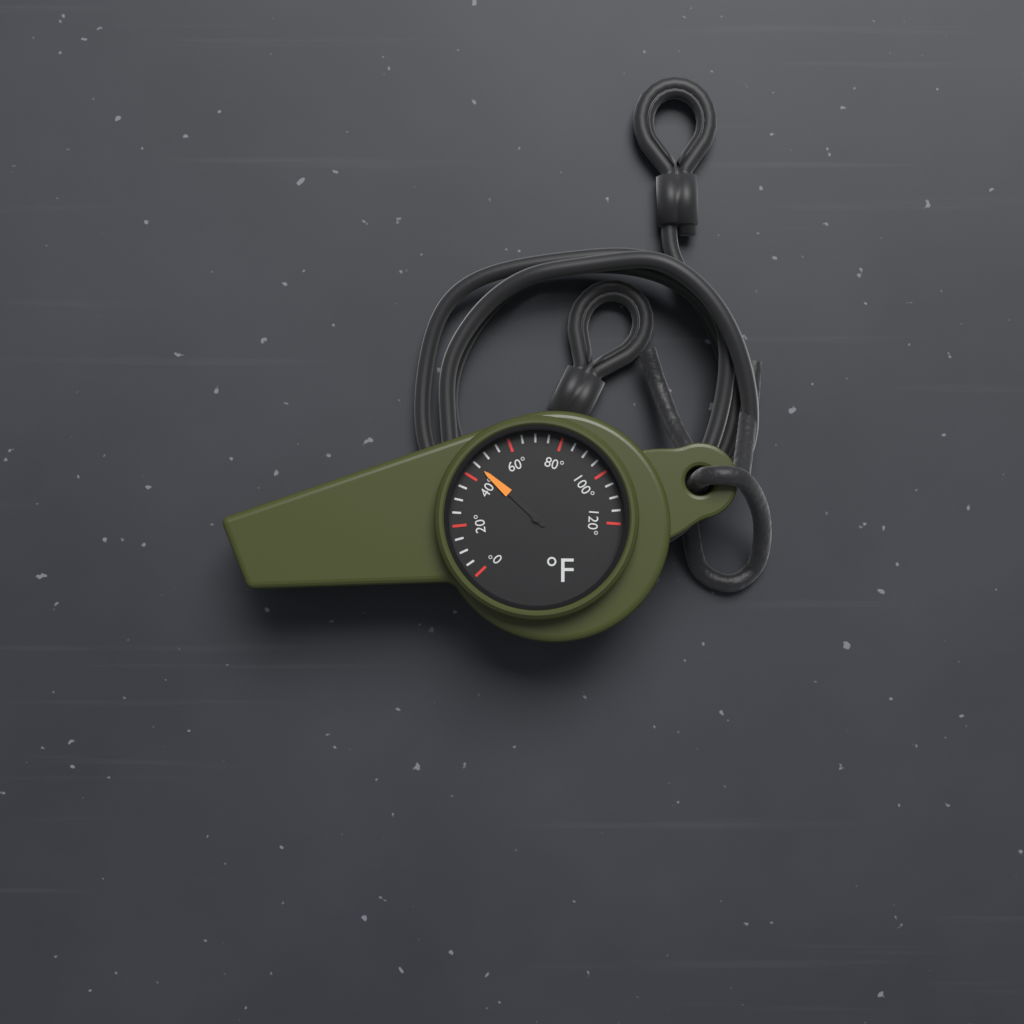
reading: 45 °F
